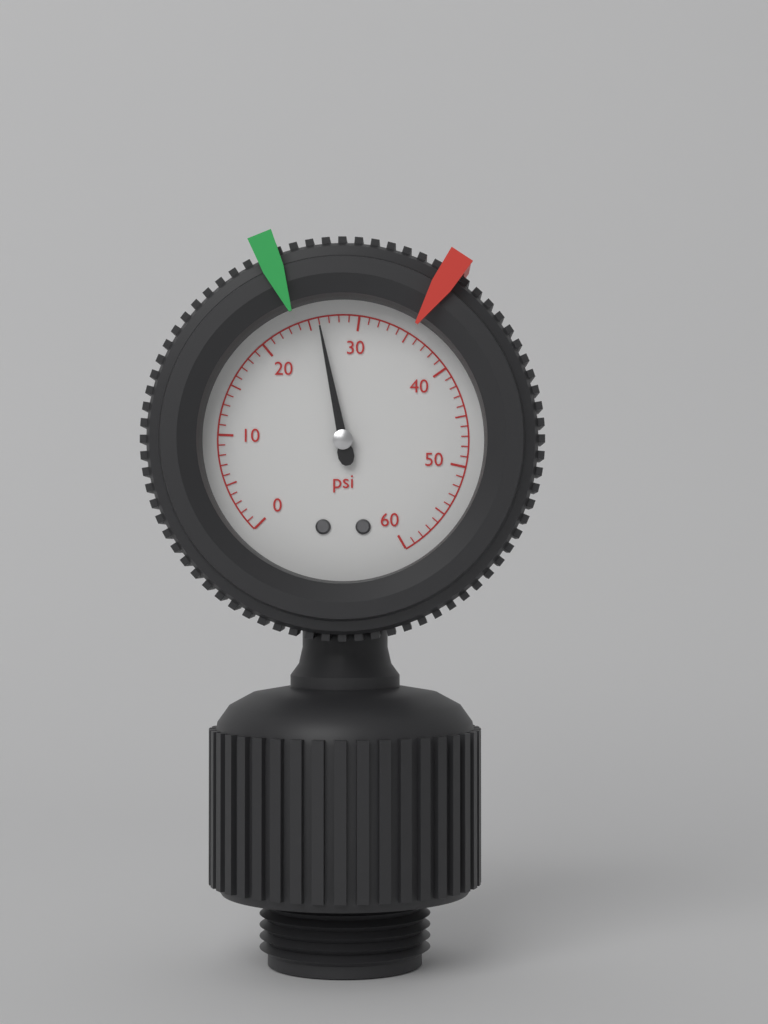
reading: 26 psi
